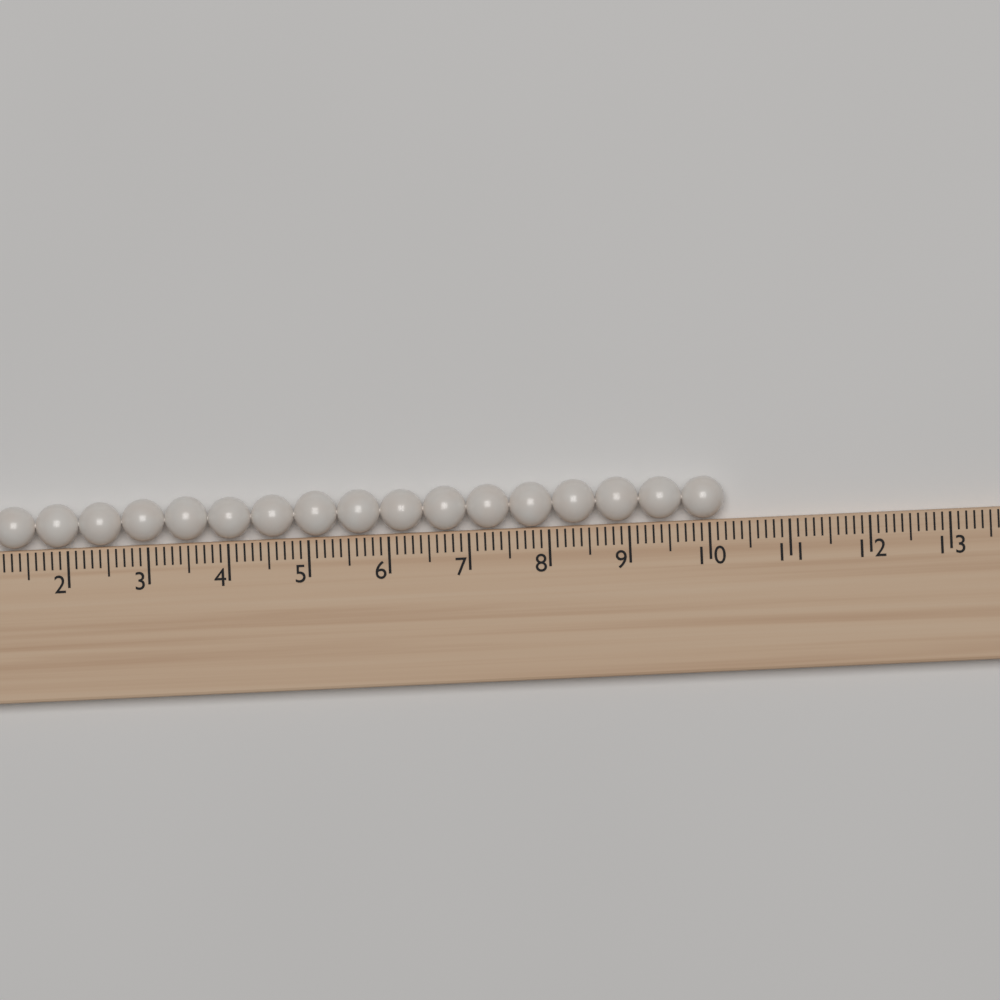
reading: 10.2 (no unit)
